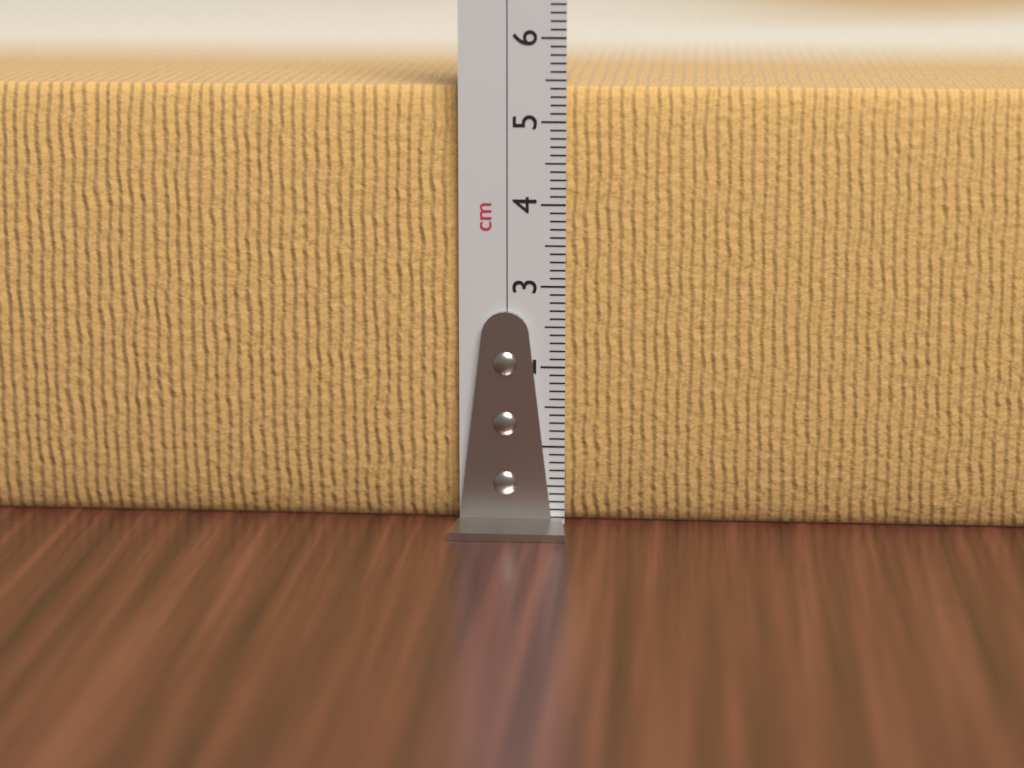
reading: 5.4 cm
